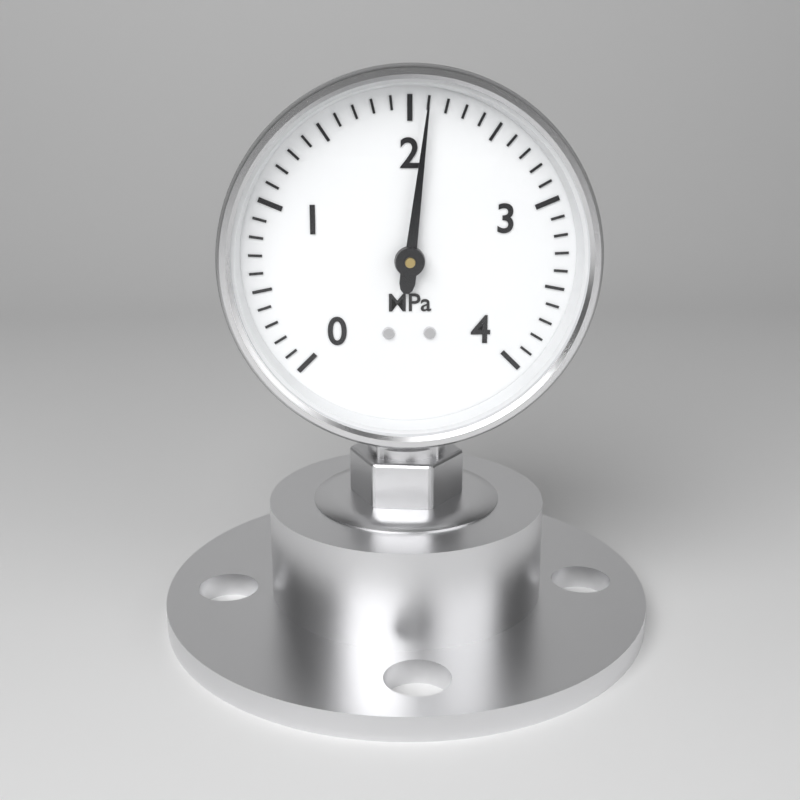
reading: 2.1 MPa
